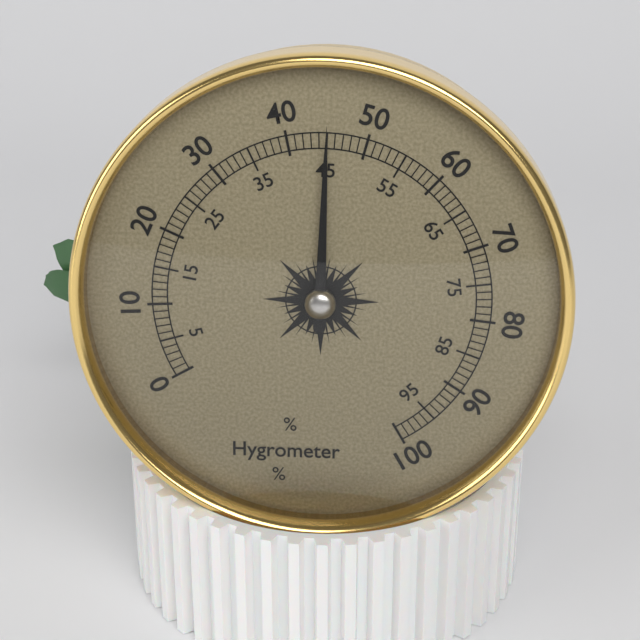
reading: 45 %
